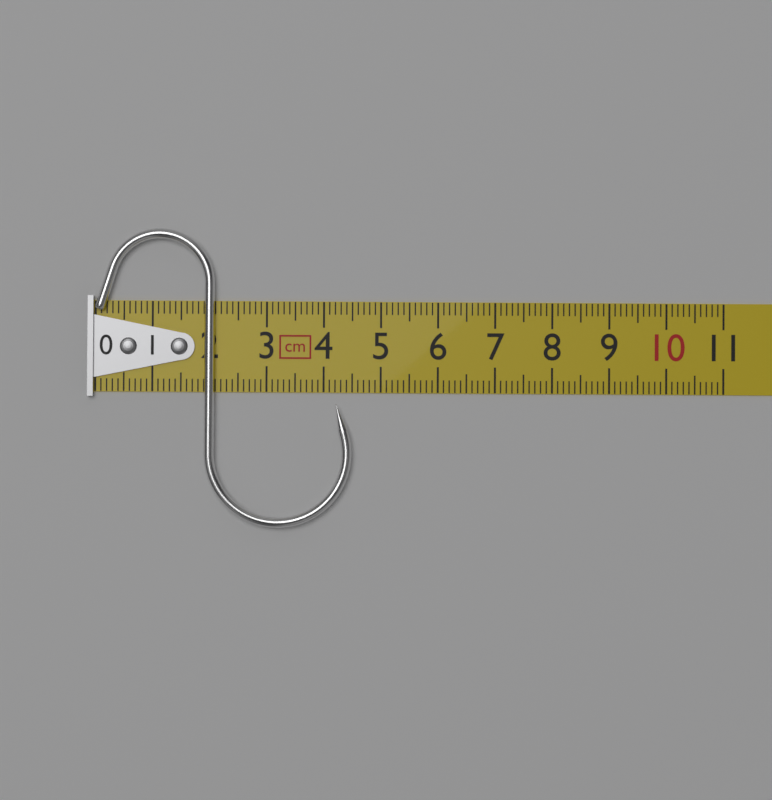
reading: 4.5 cm
